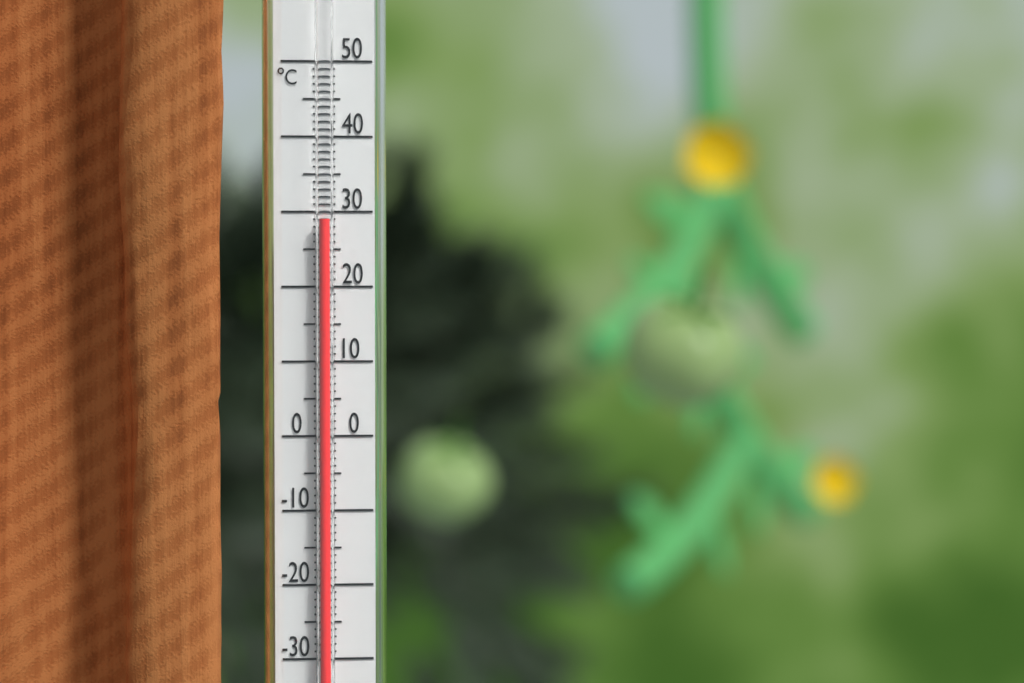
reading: 29 °C
